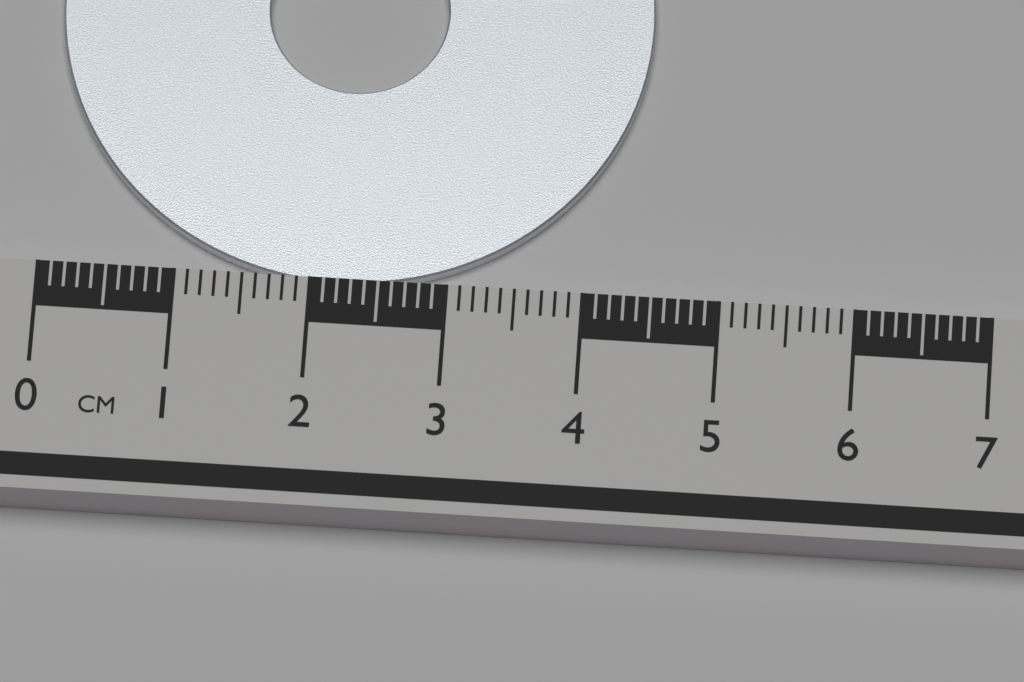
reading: 4.4 cm
